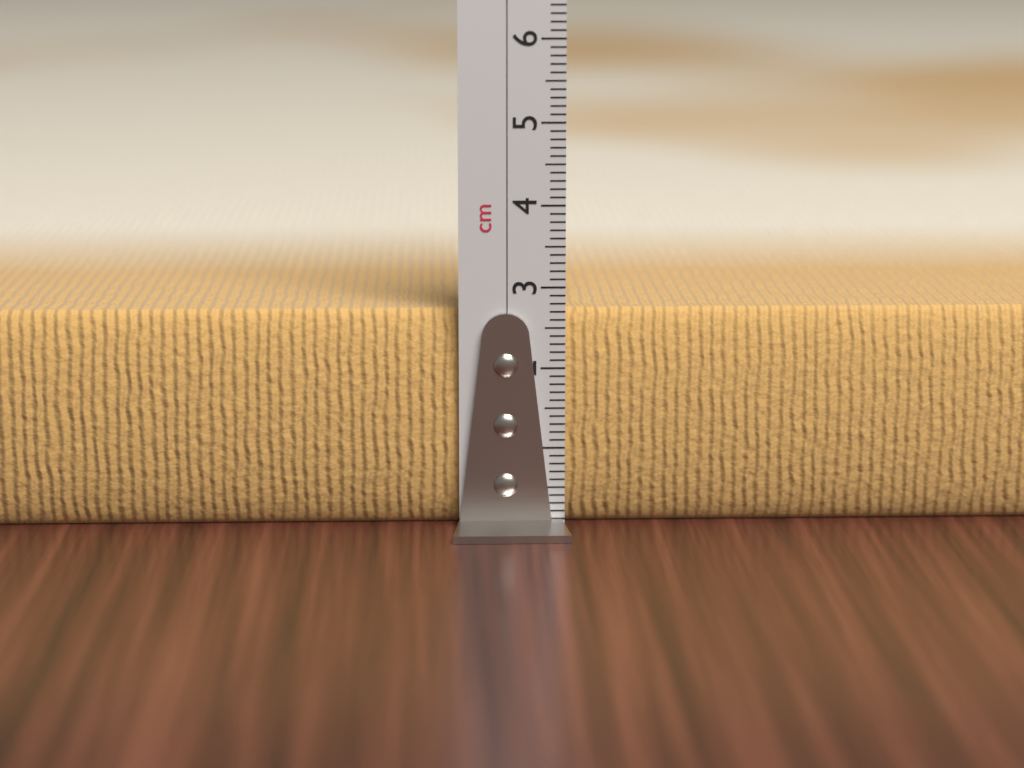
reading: 2.7 cm
